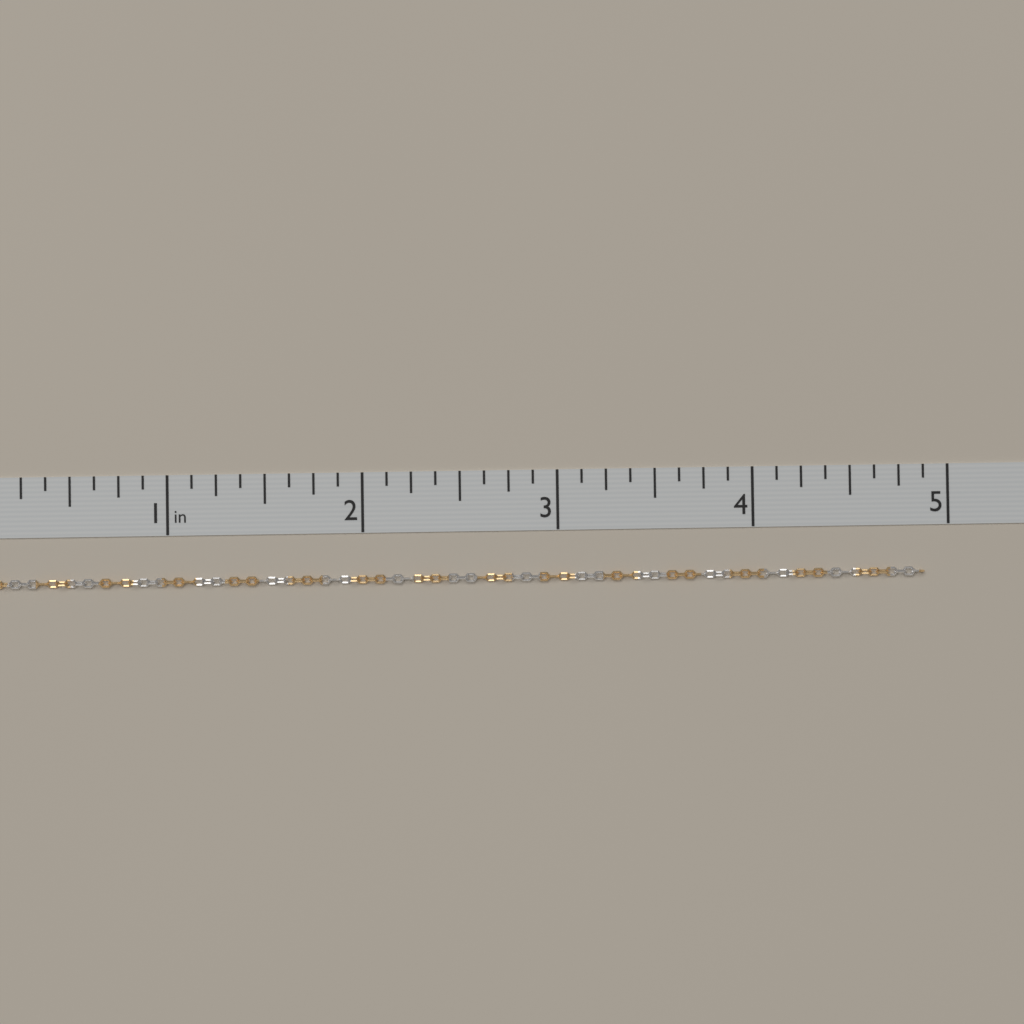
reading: 4.875 in
